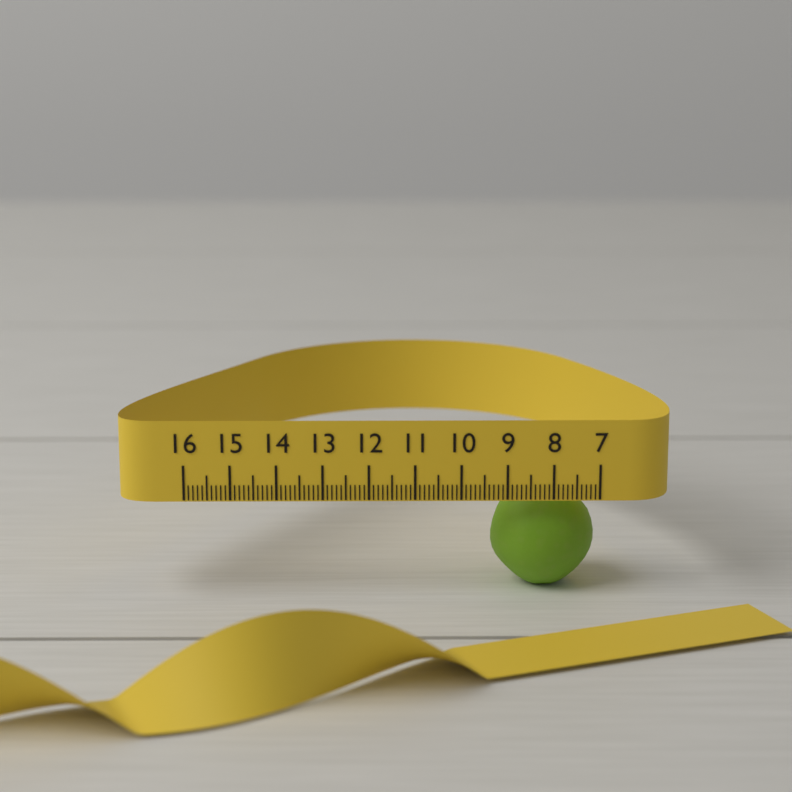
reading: 9.3 (no unit)
